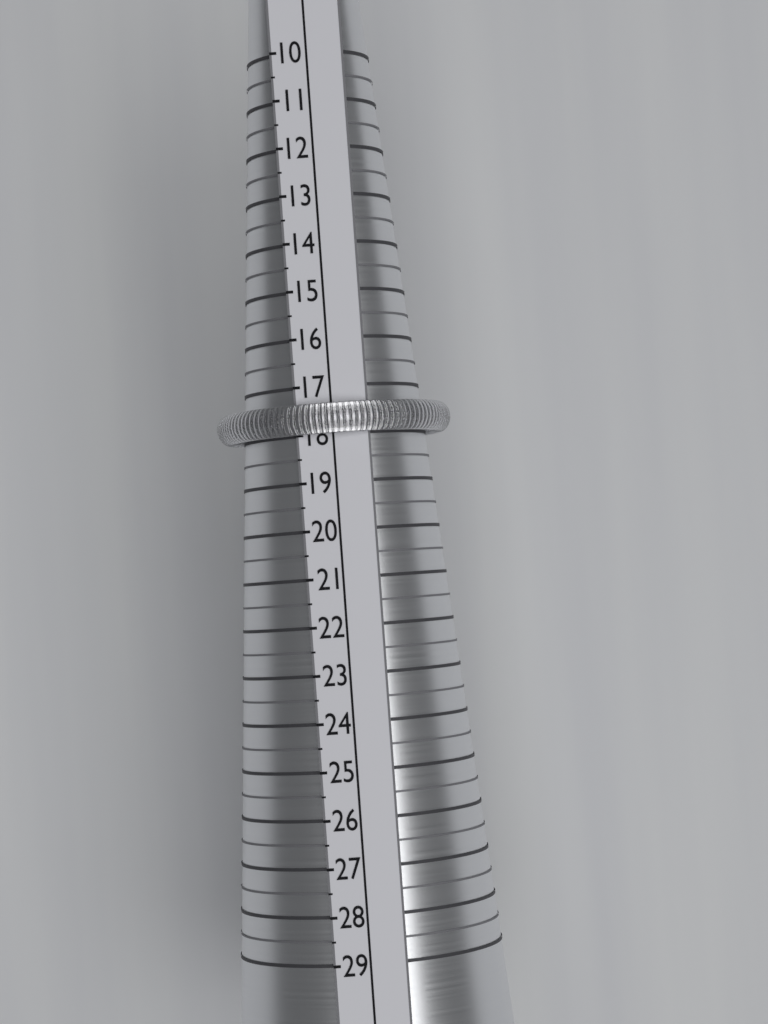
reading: 18.0 (no unit)
